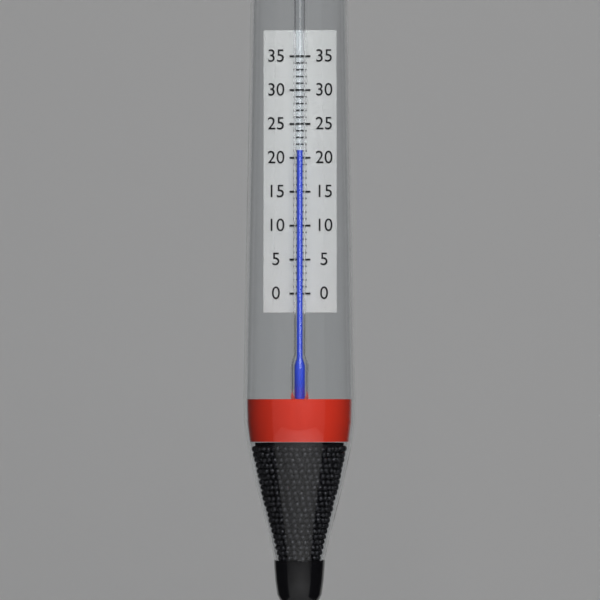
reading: 21 (no unit)
